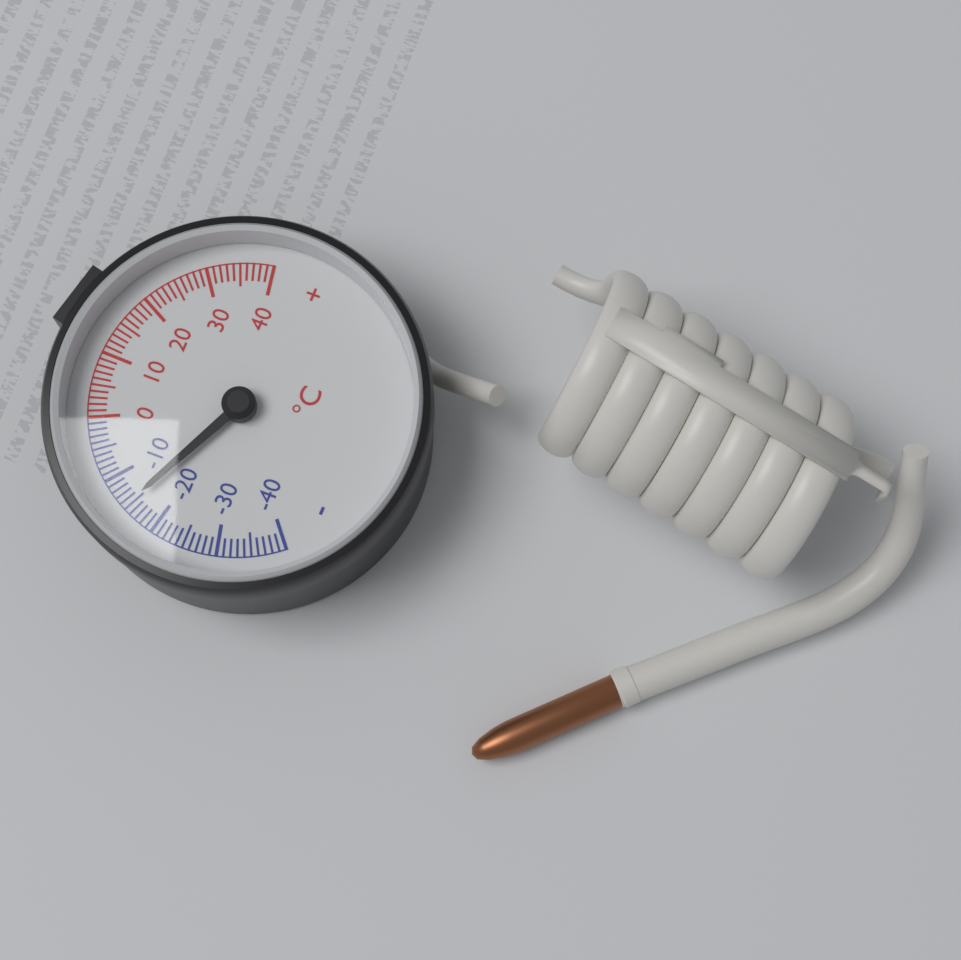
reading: -15 °C
